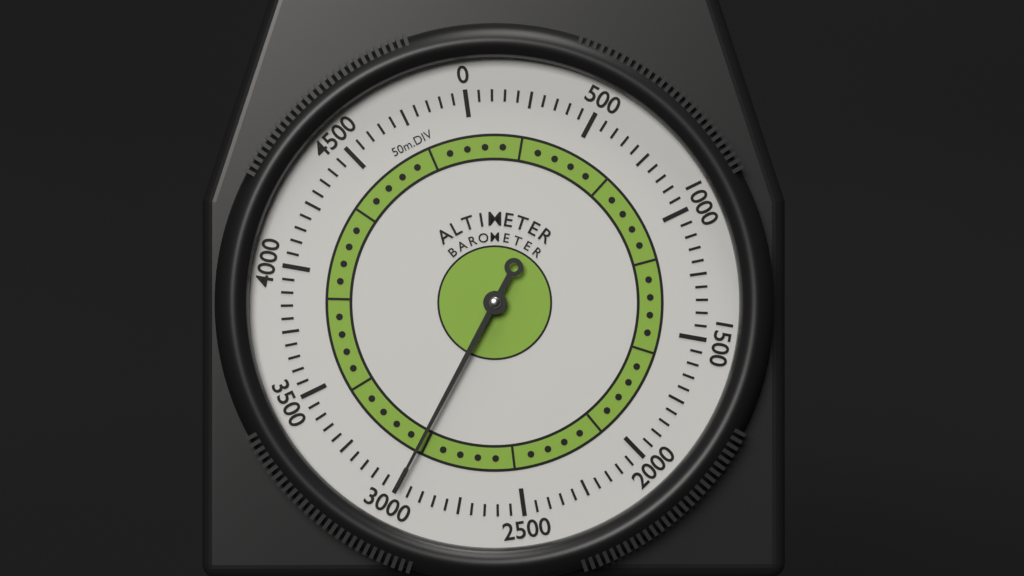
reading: 3000 m
